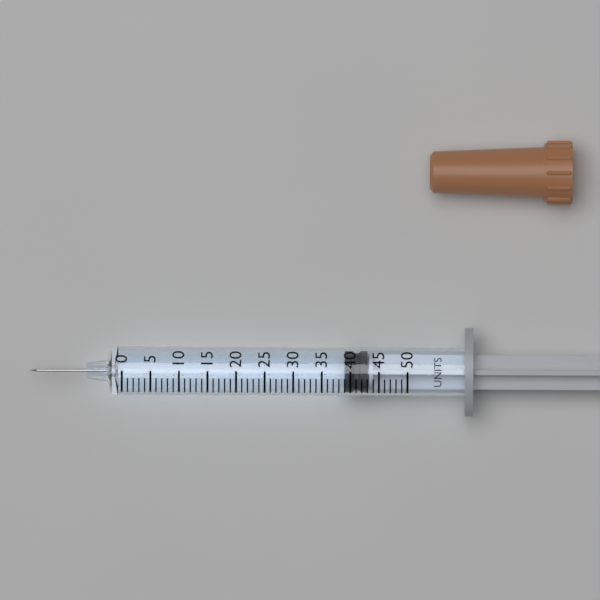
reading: 39 units
